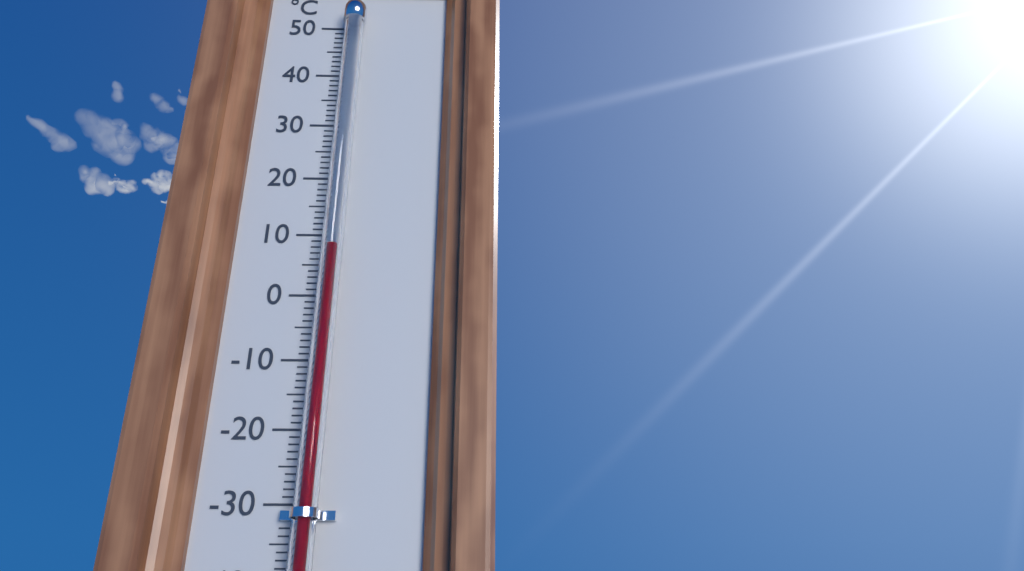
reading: 7 °C
